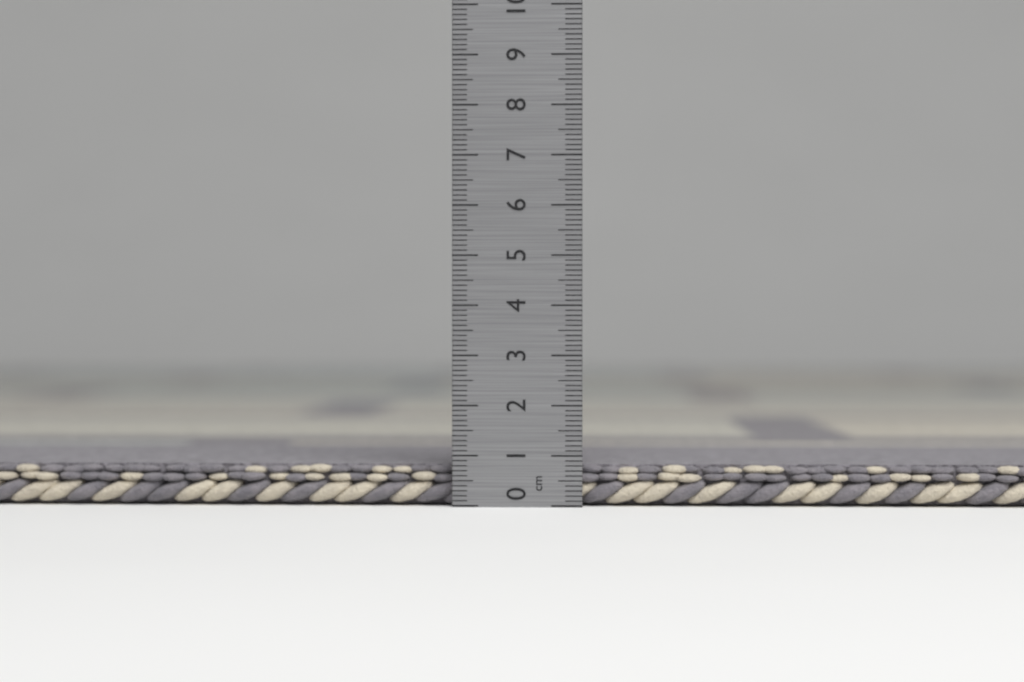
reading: 0.8 cm
